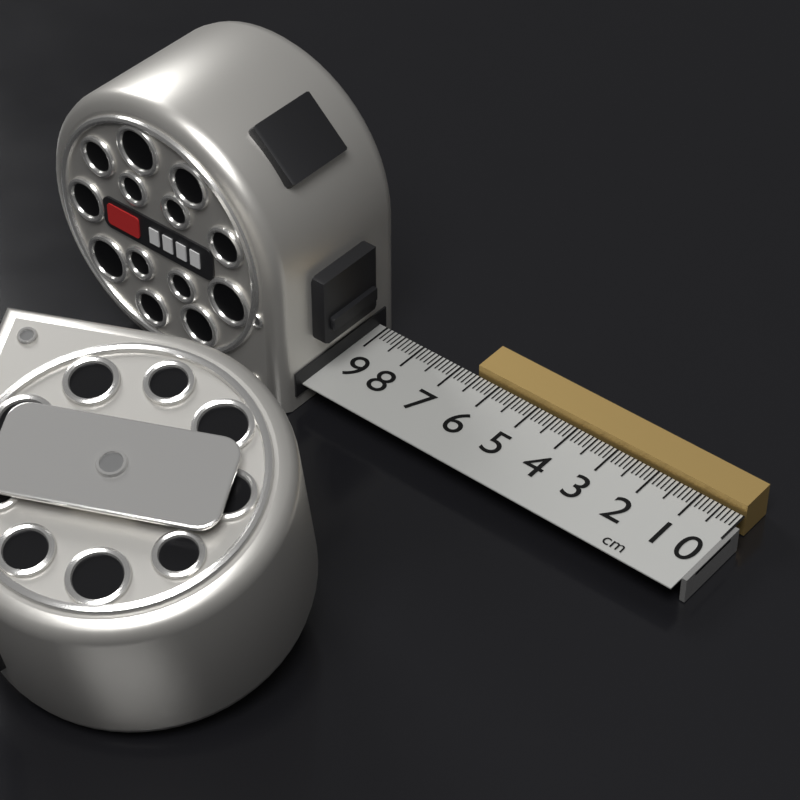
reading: 6.6 cm
